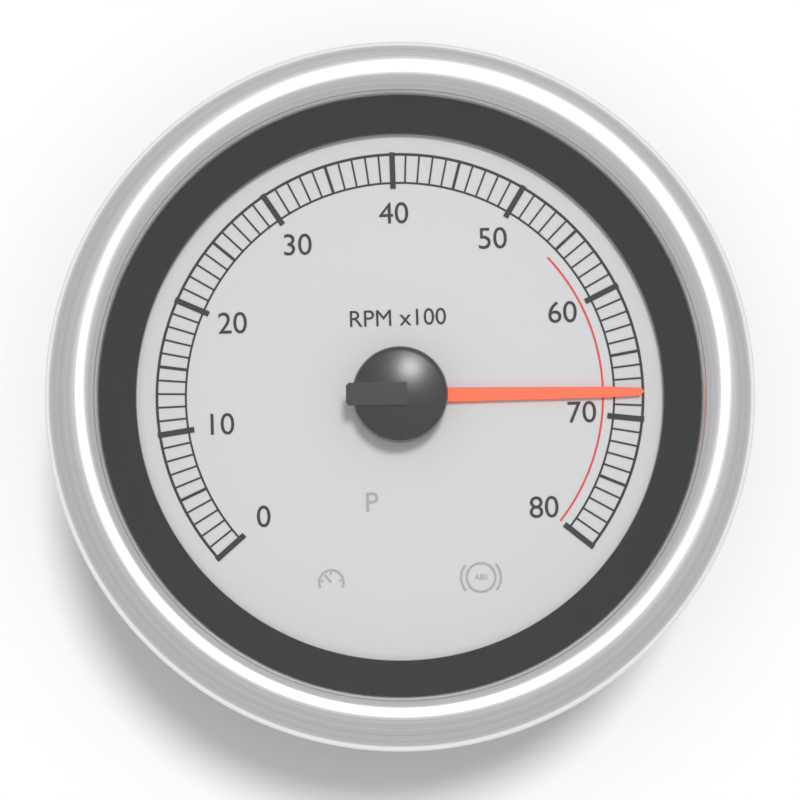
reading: 68 RPM x100
